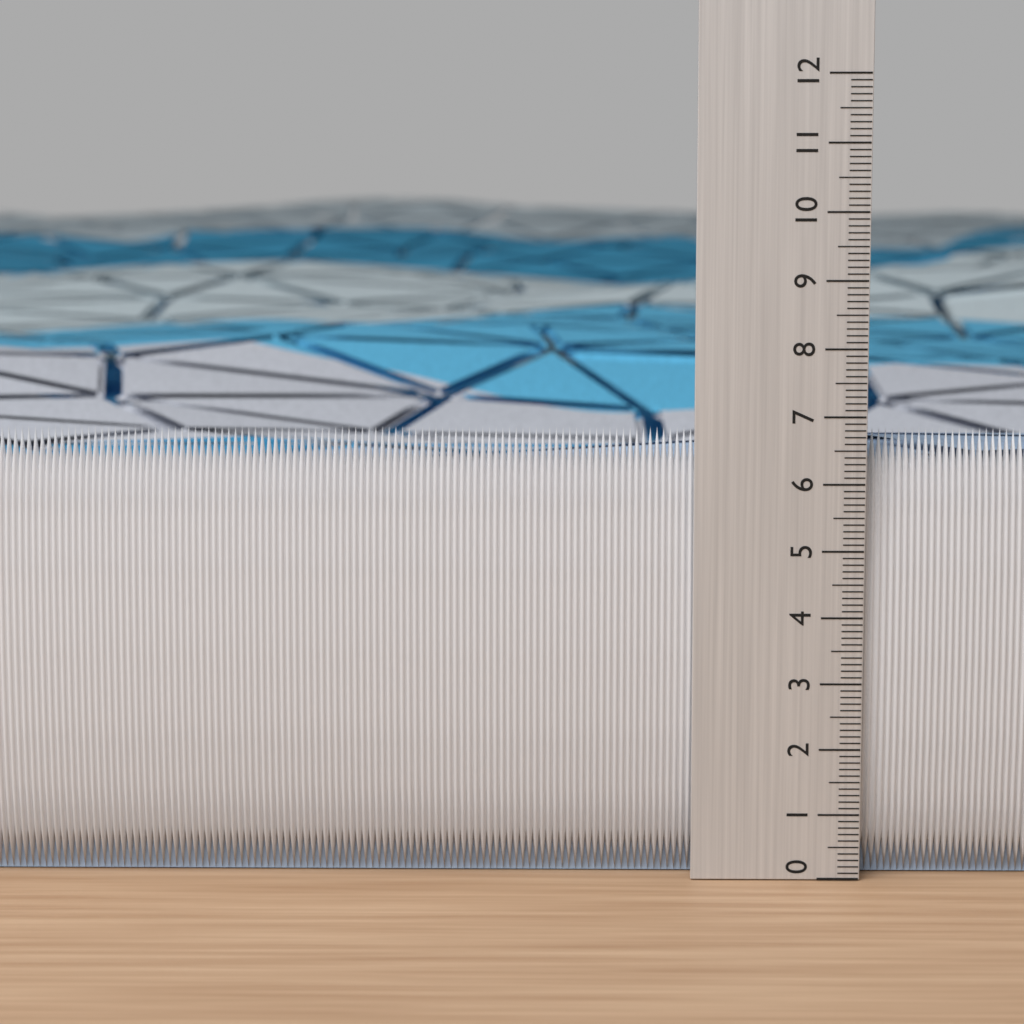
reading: 6.8 (no unit)
